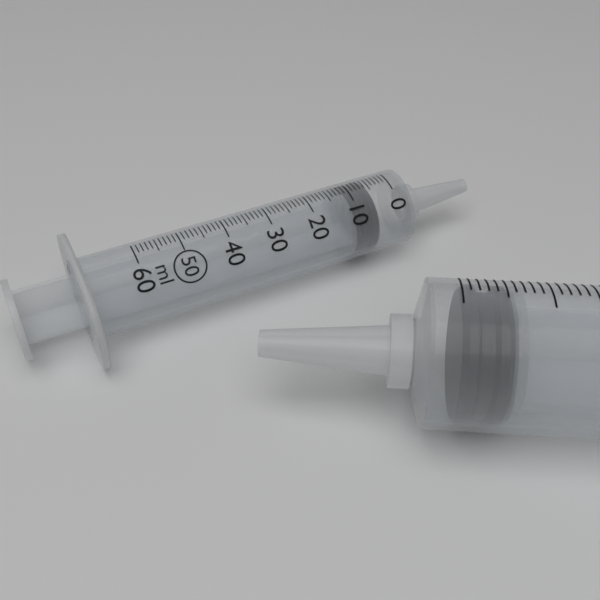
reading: 5 ml
